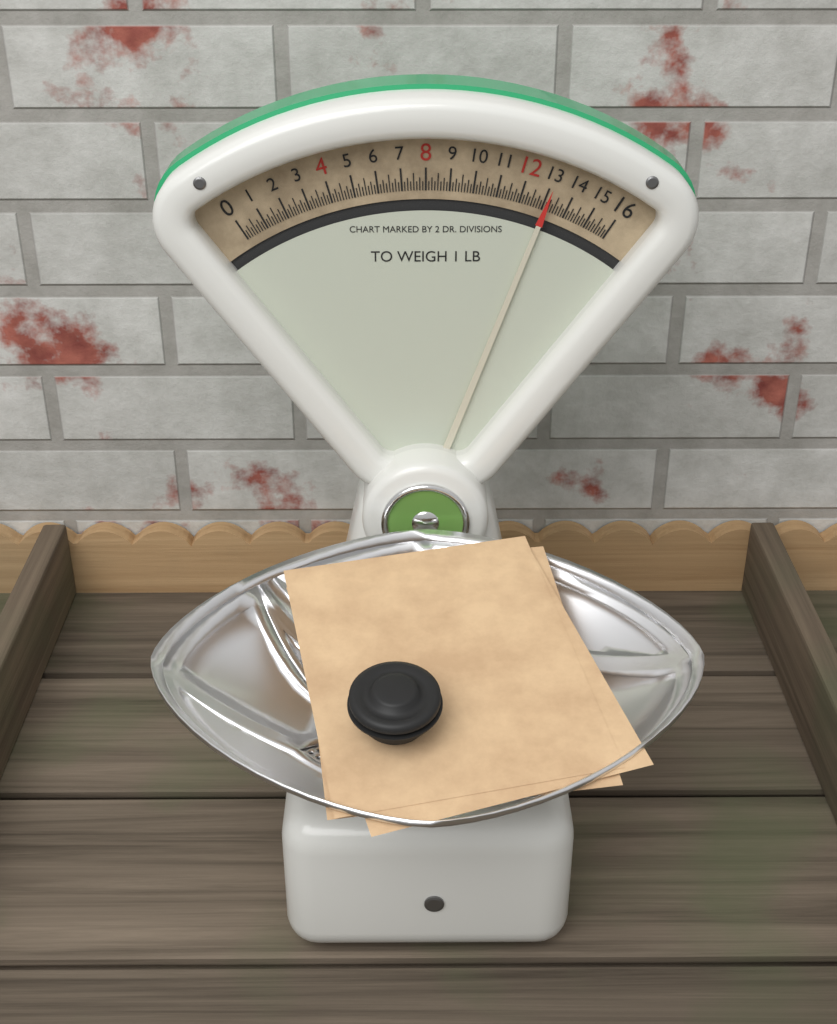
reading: 13.125 oz
